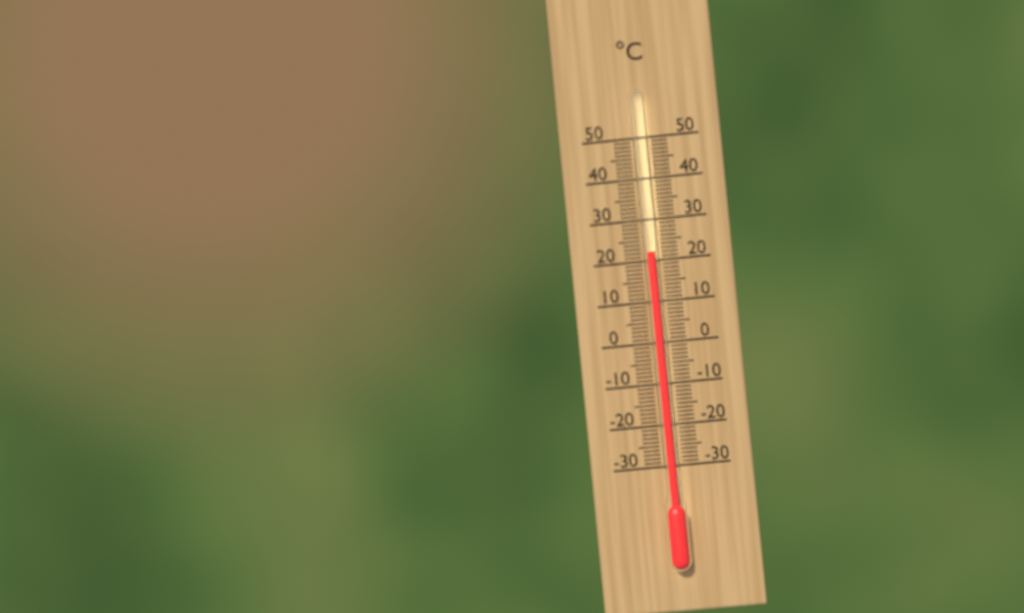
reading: 22 °C
